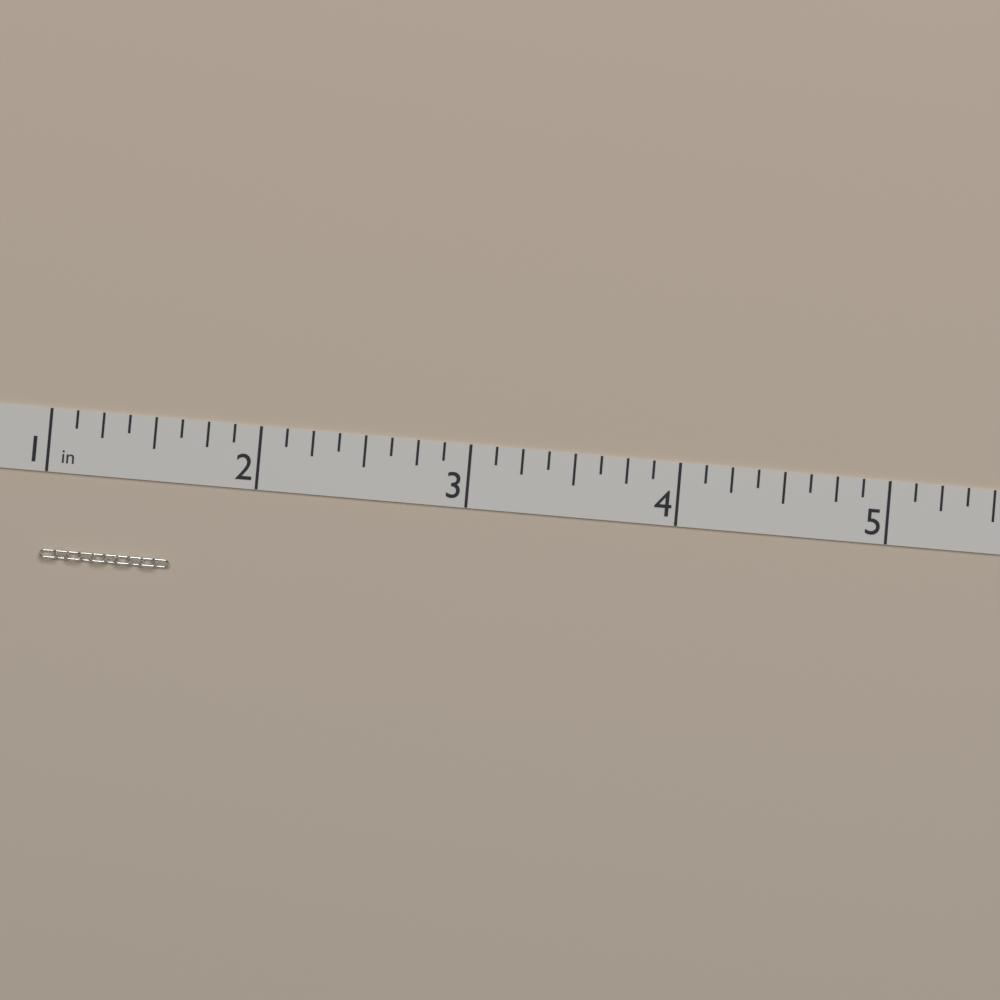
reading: 1.625 in
